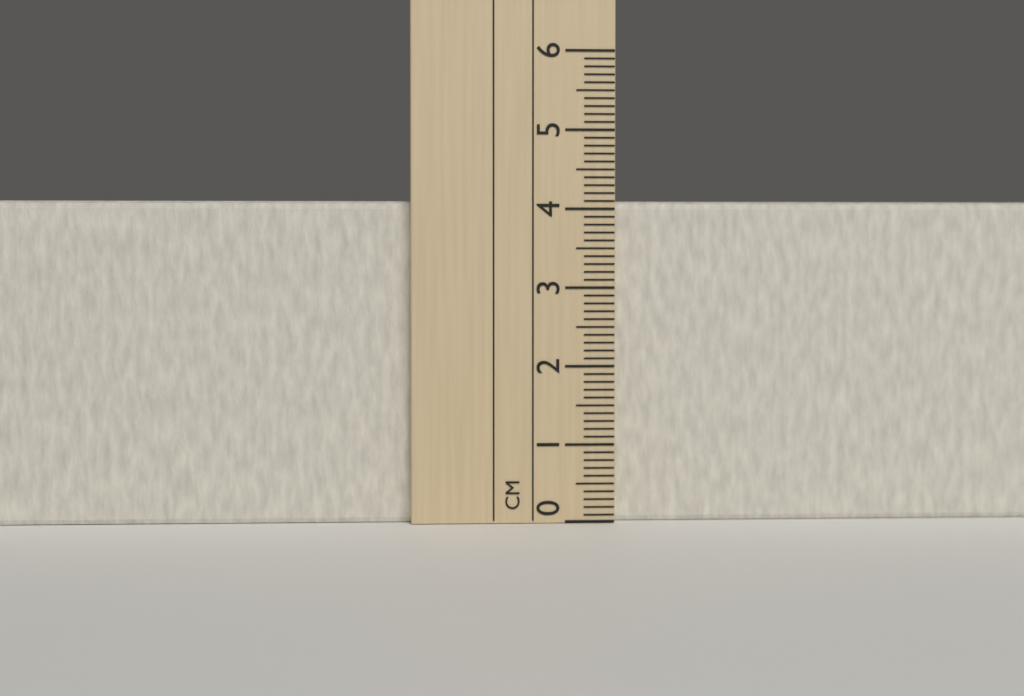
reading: 4.1 cm
